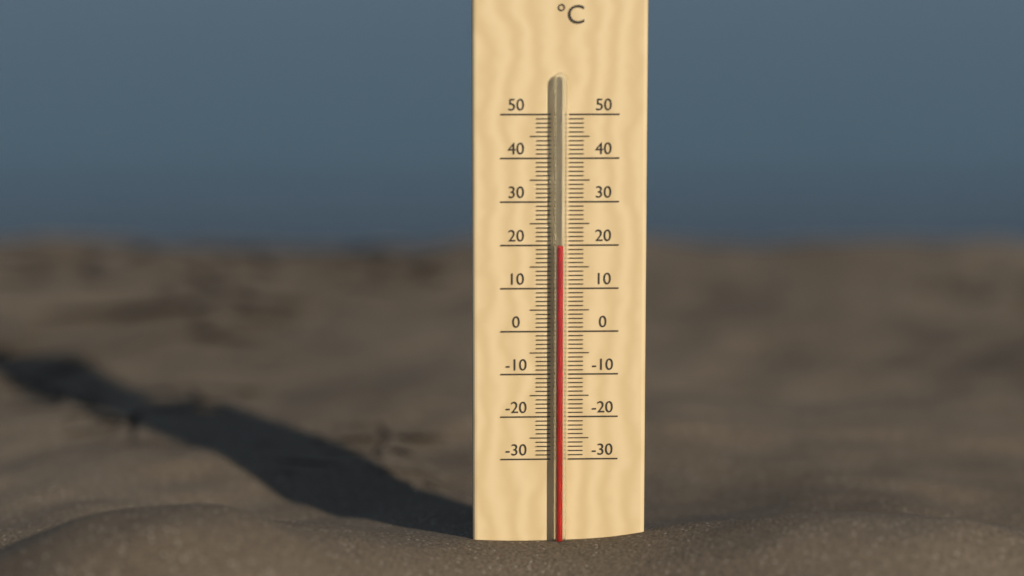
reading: 20 °C
